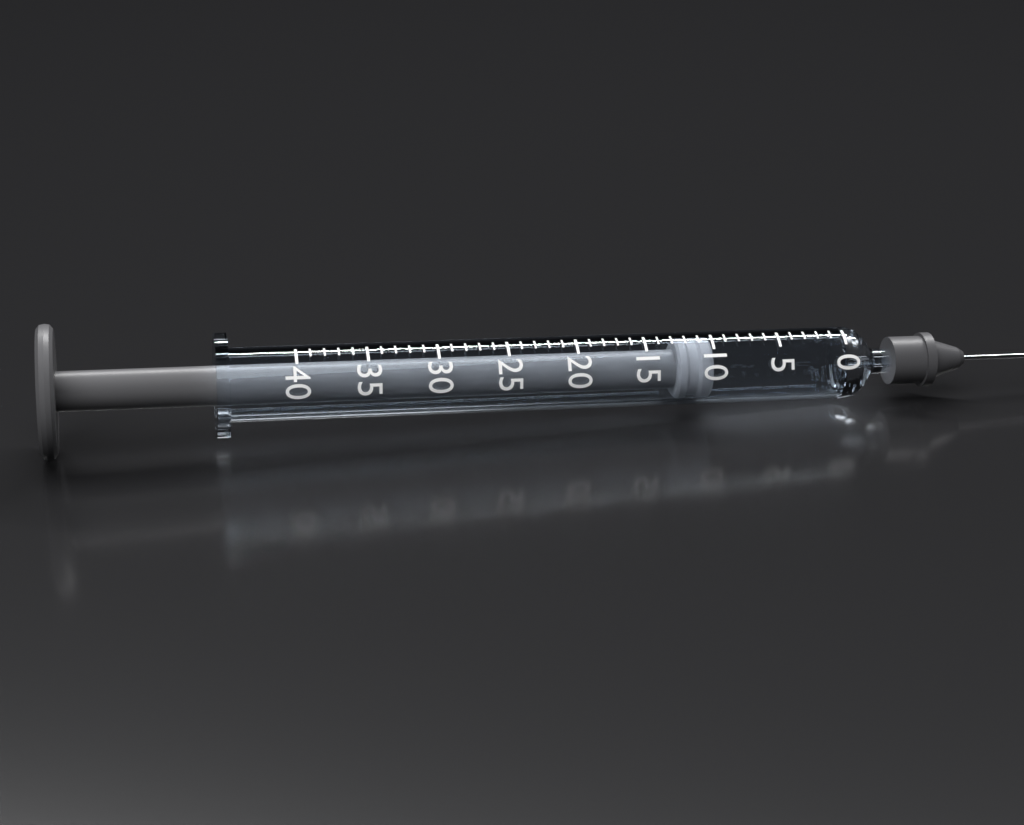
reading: 10 (no unit)
